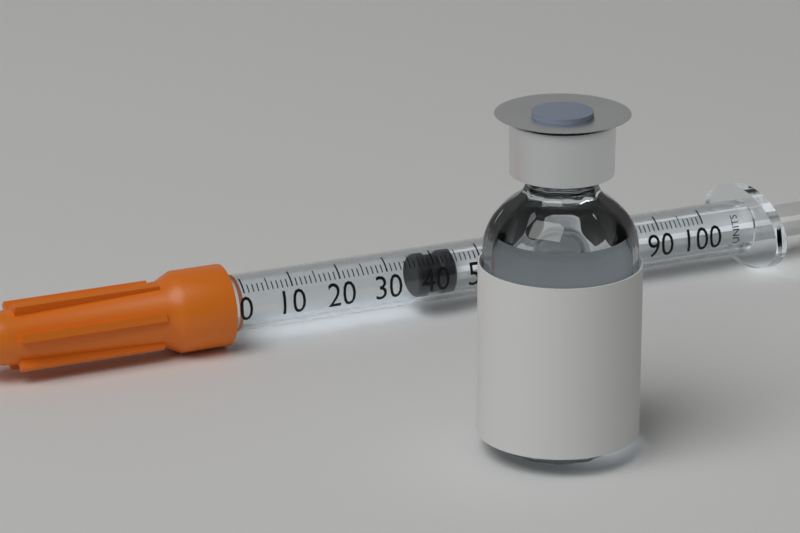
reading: 37 units
